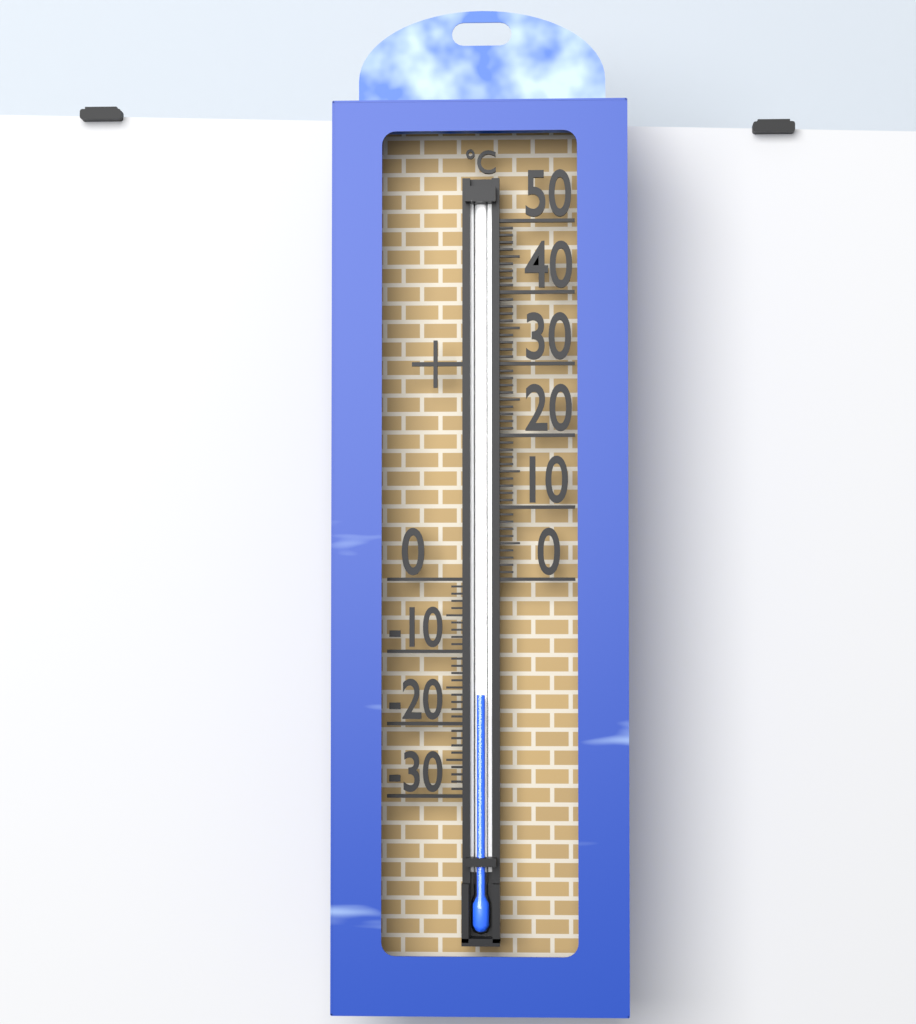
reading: -16 °C
